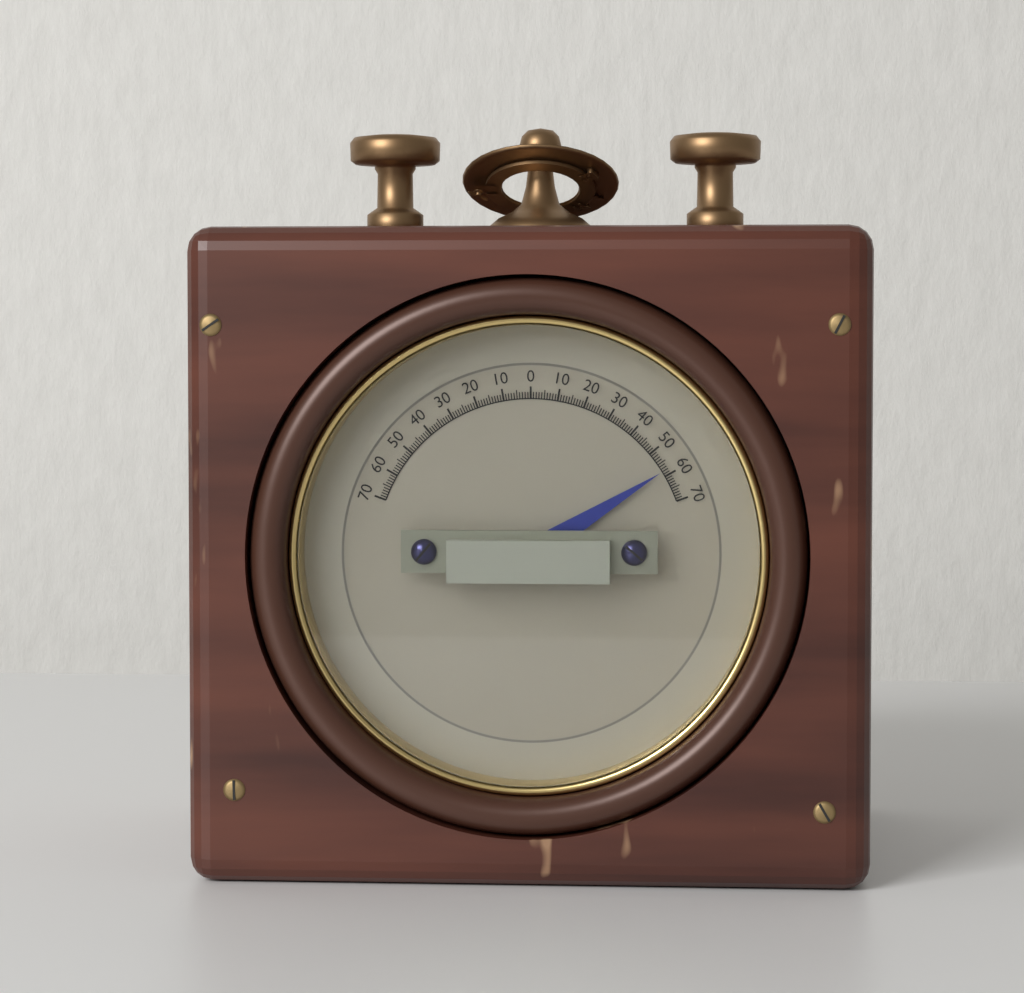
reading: 58 (no unit)
